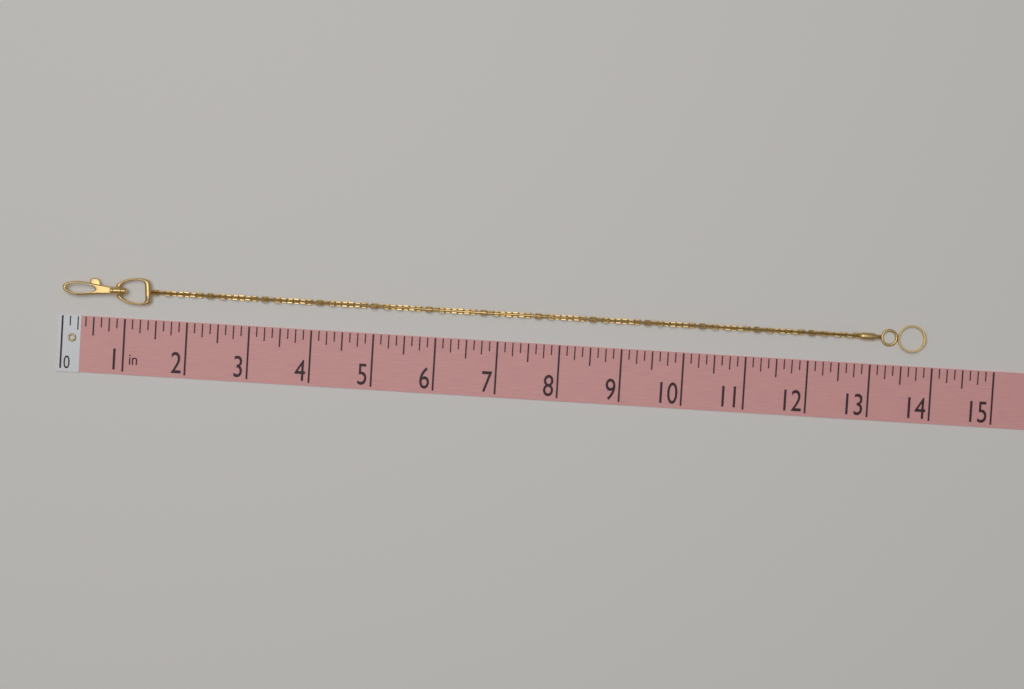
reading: 13.875 in
